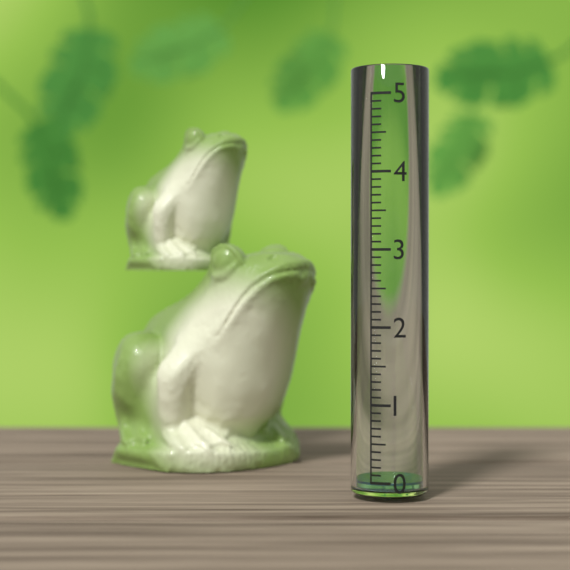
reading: 0.0 (no unit)
